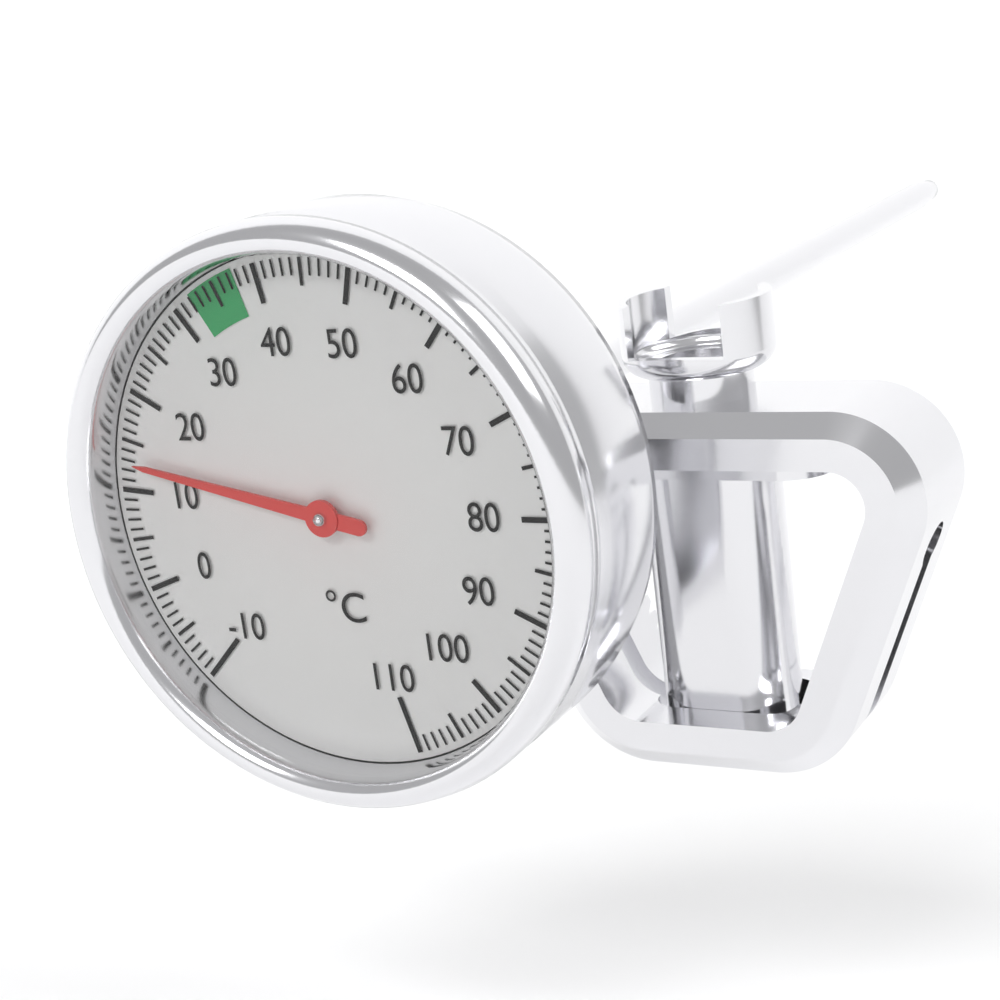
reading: 13 °C
